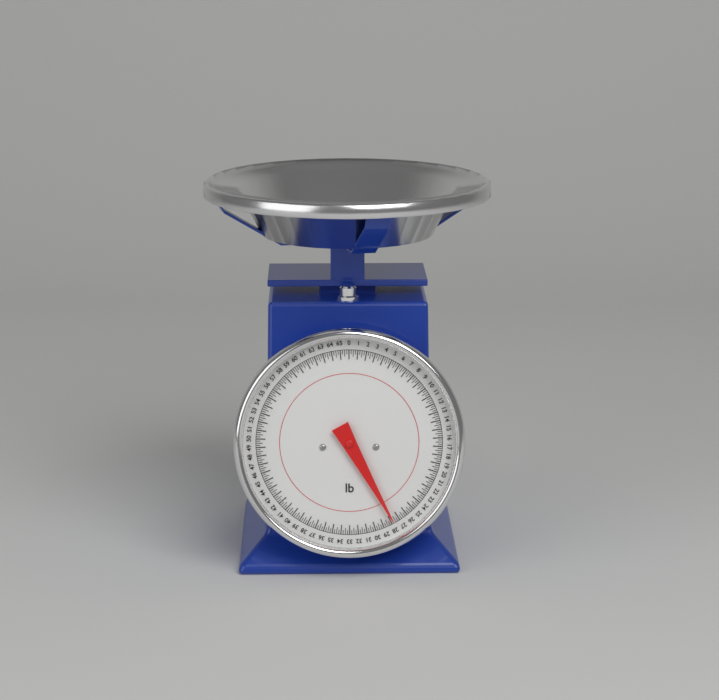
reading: 27.75 lb
